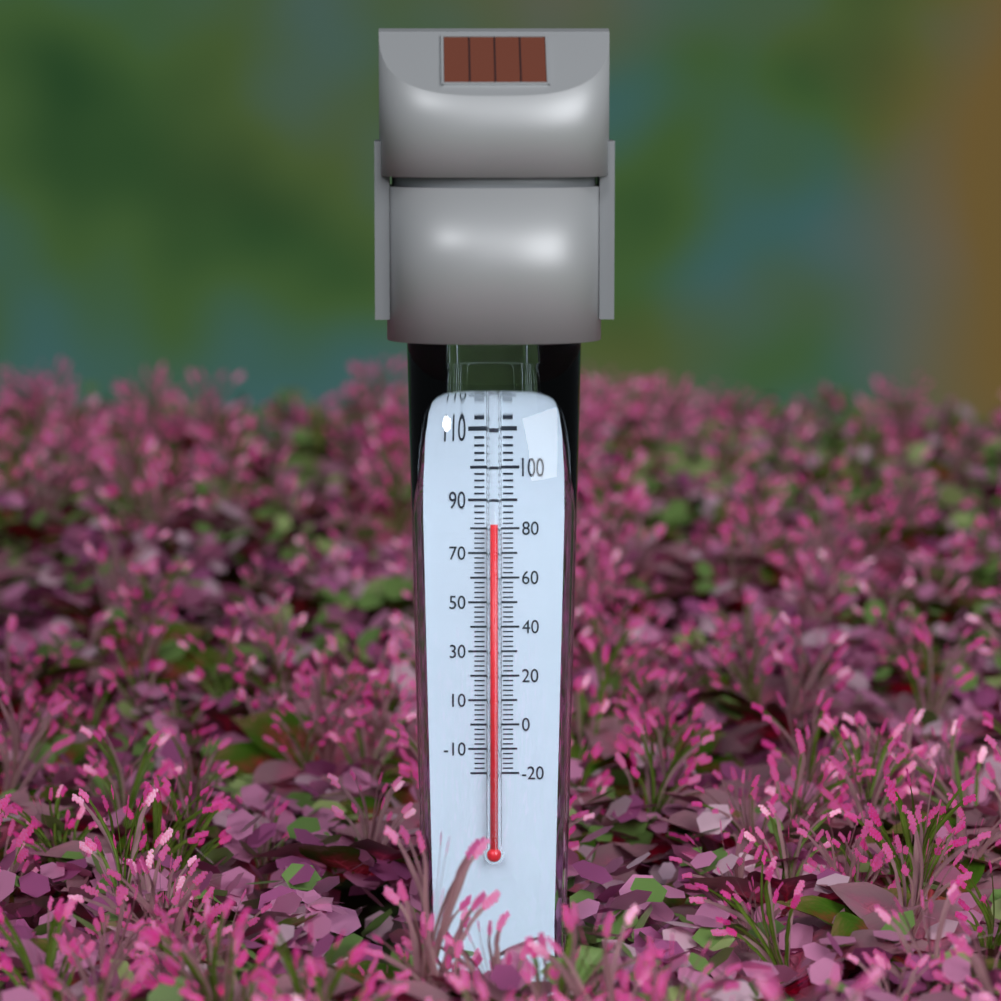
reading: 82 °F
